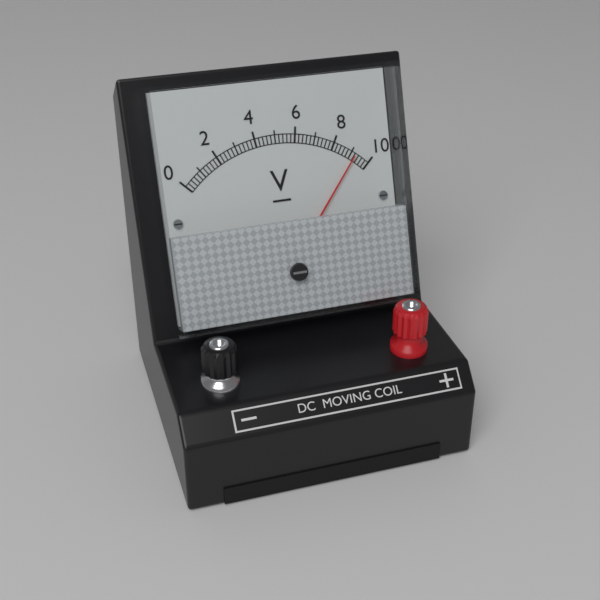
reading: 9.2 V
